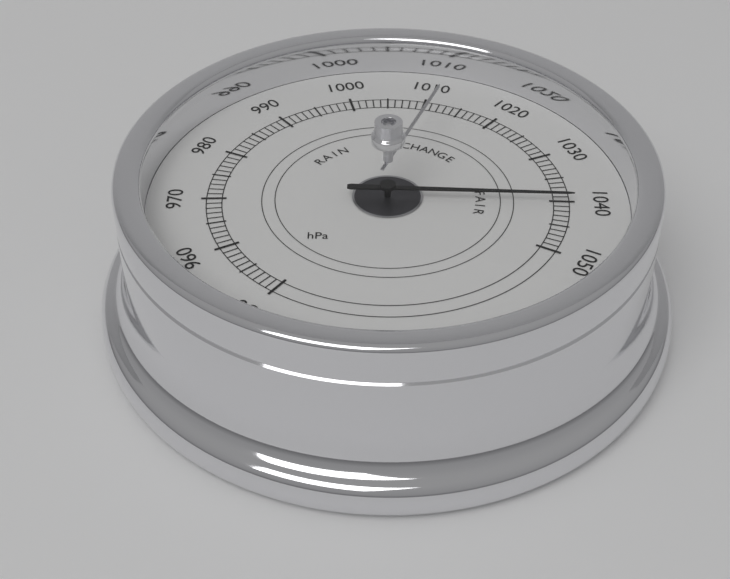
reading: 1040 hPa
